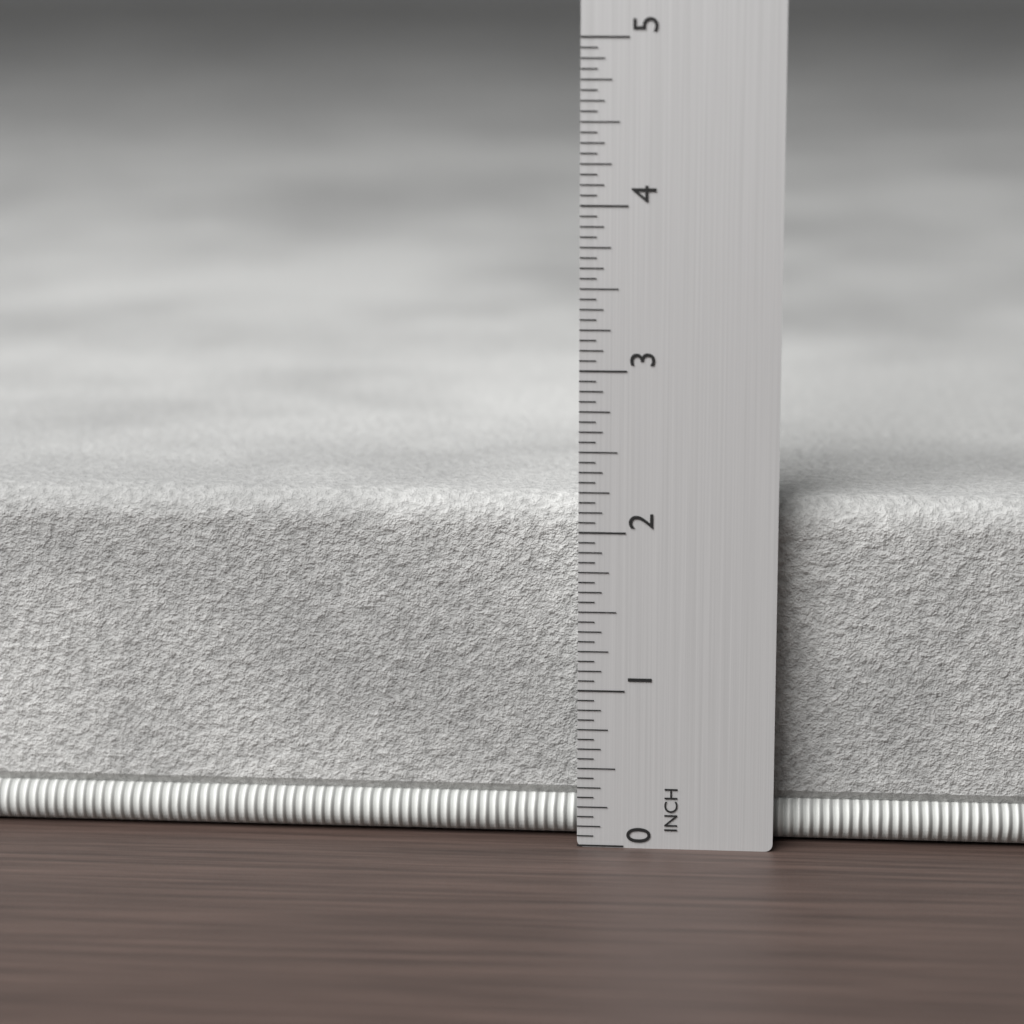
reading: 2.1875 in
